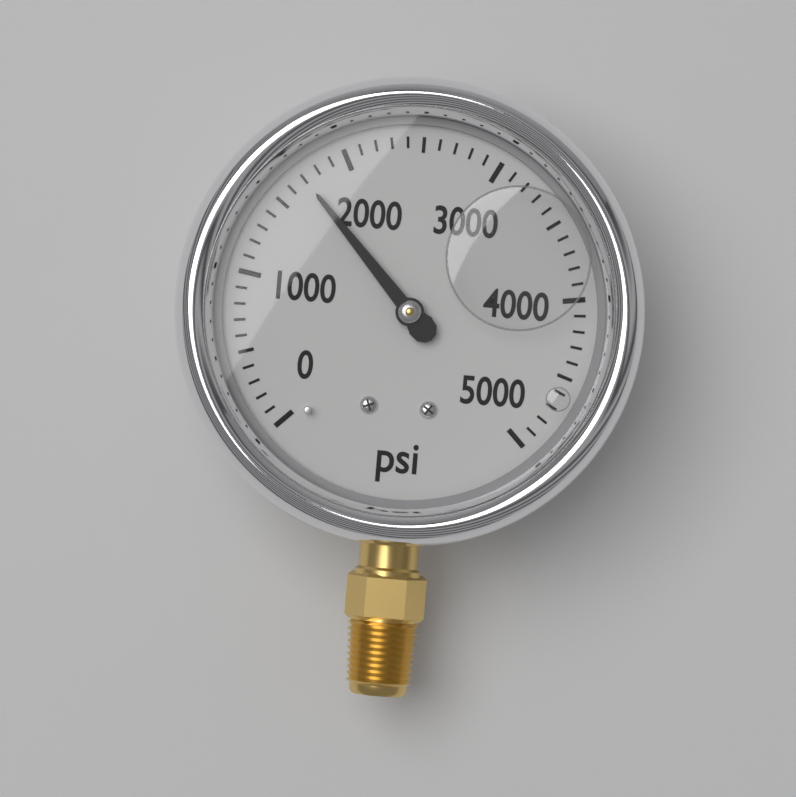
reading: 1700 psi
